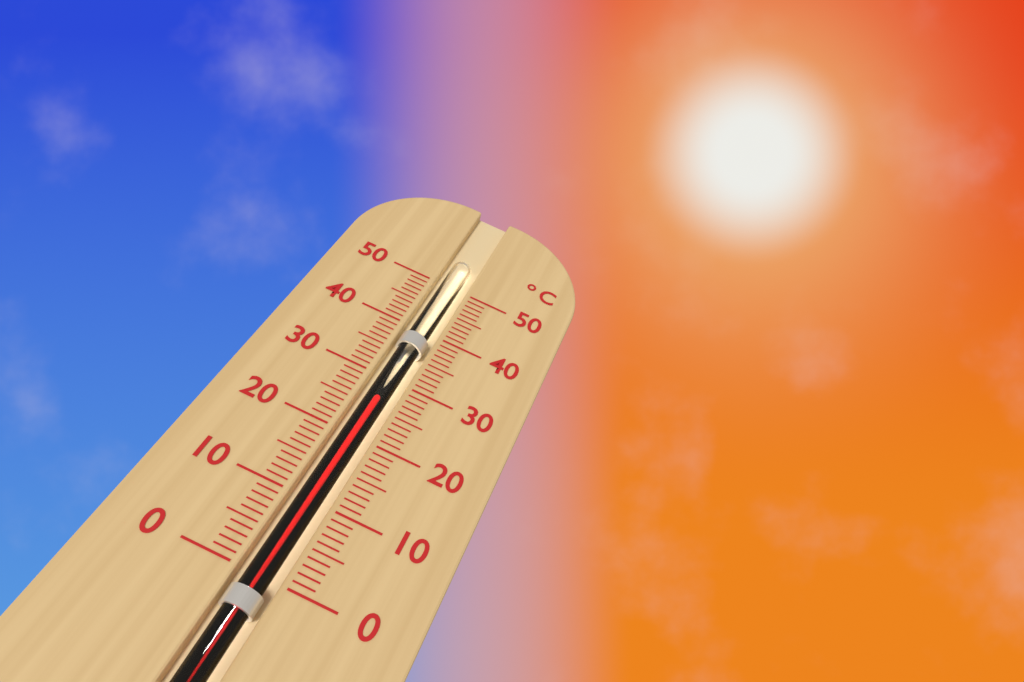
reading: 27 °C
